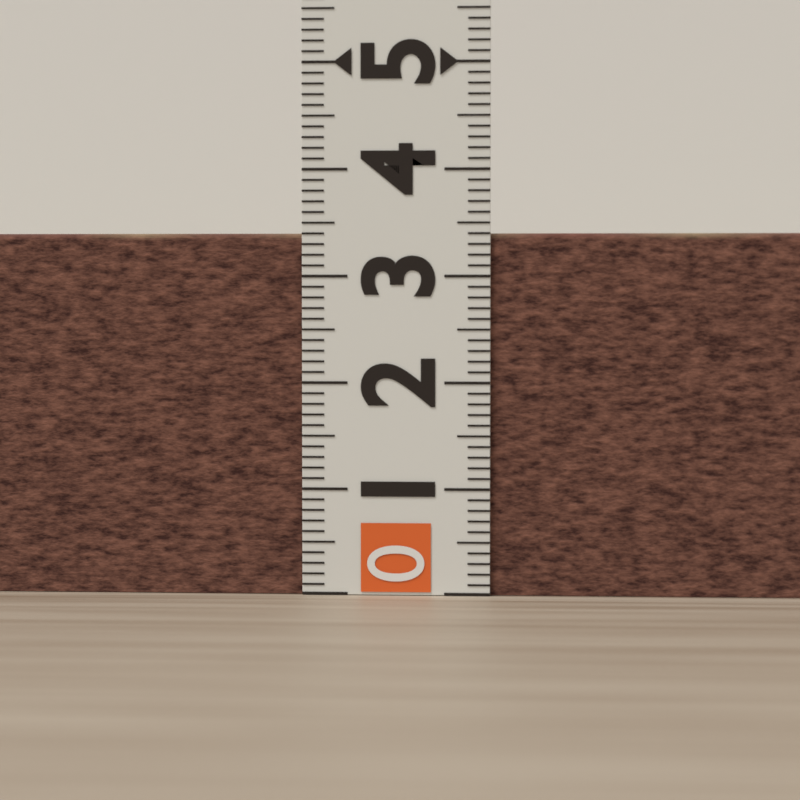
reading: 3.4 (no unit)
